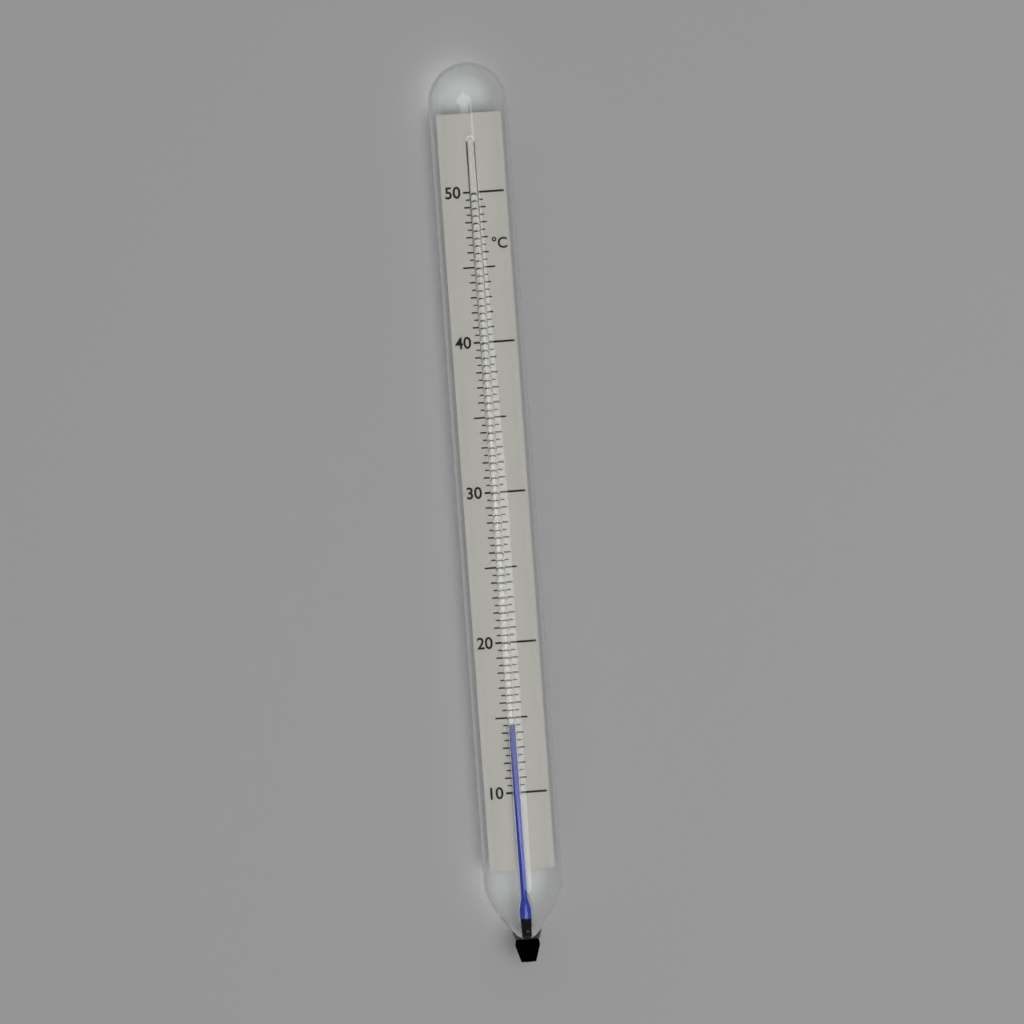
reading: 14.5 °C
